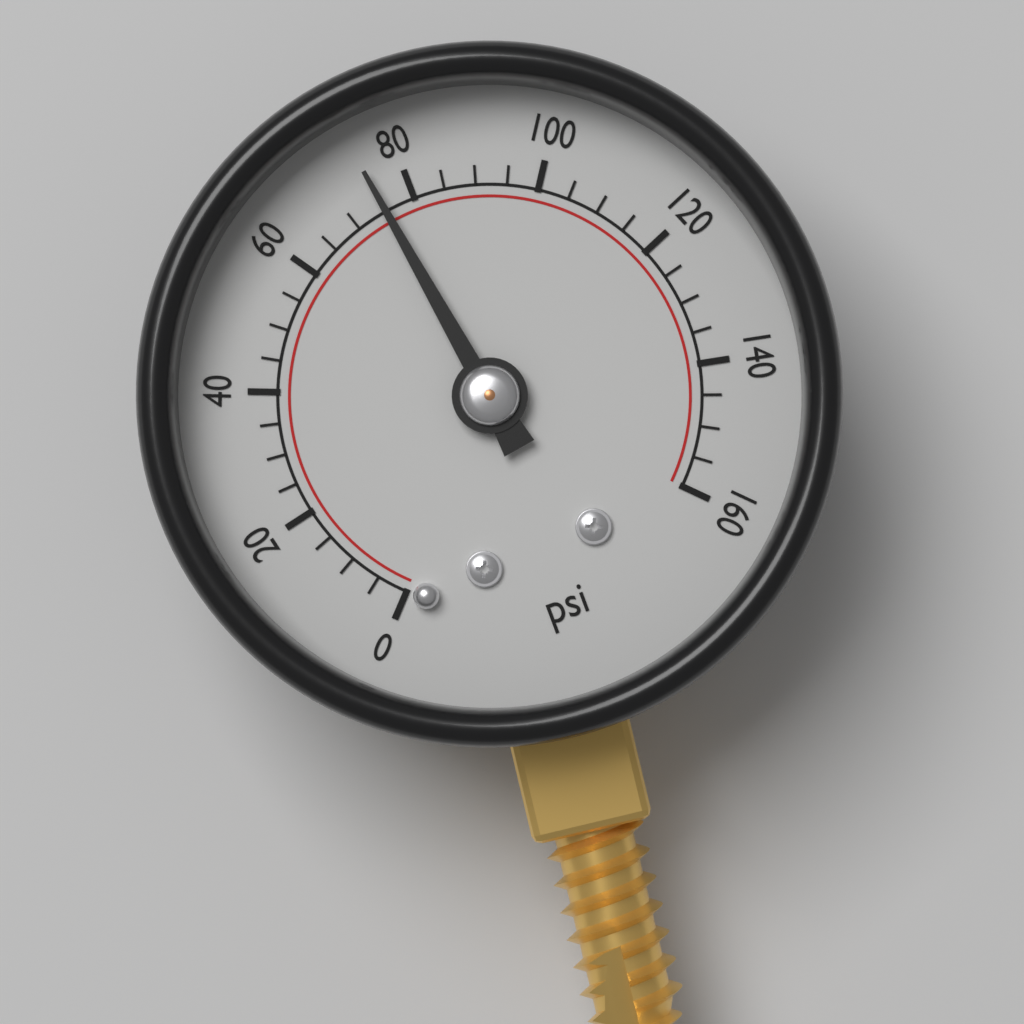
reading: 75 psi
